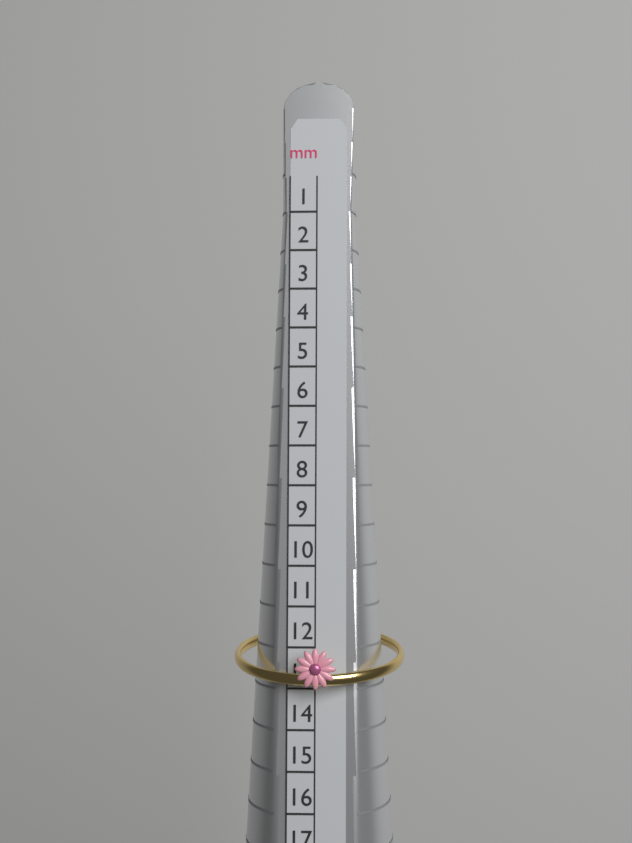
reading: 13 mm
